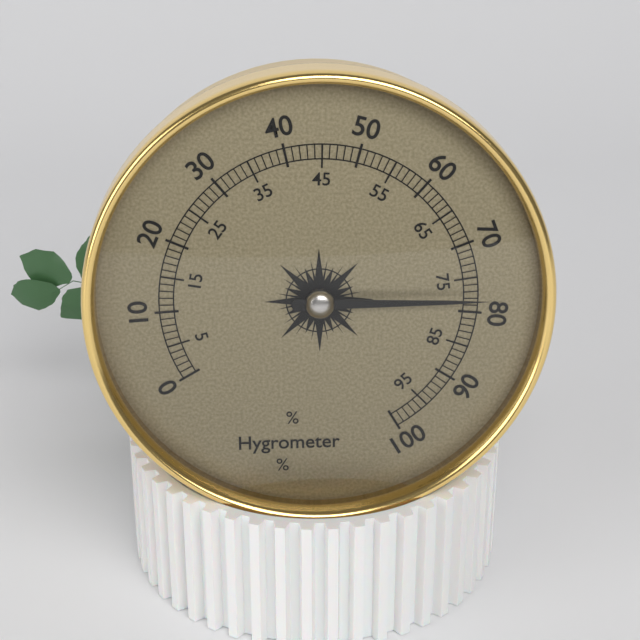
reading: 78 %
